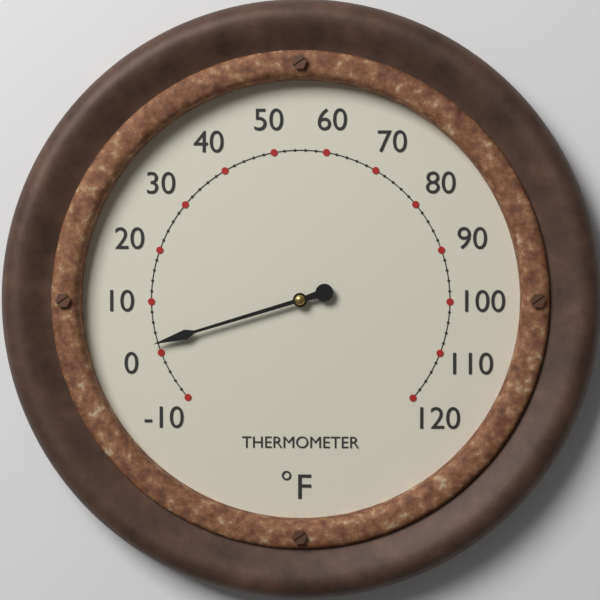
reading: 2 °F
